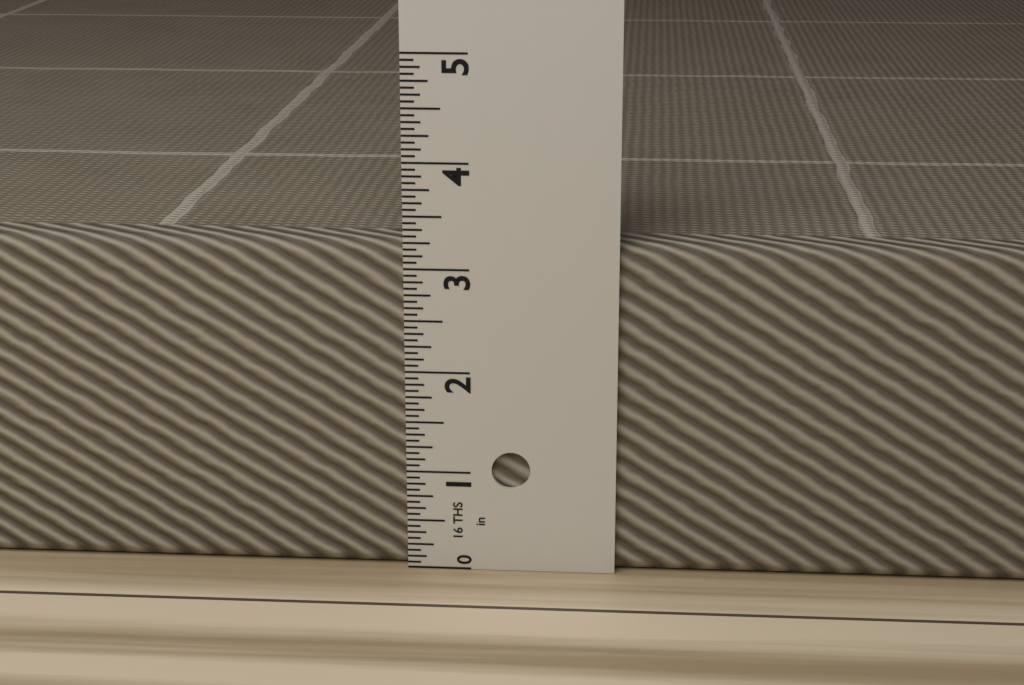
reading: 3.2500 in
